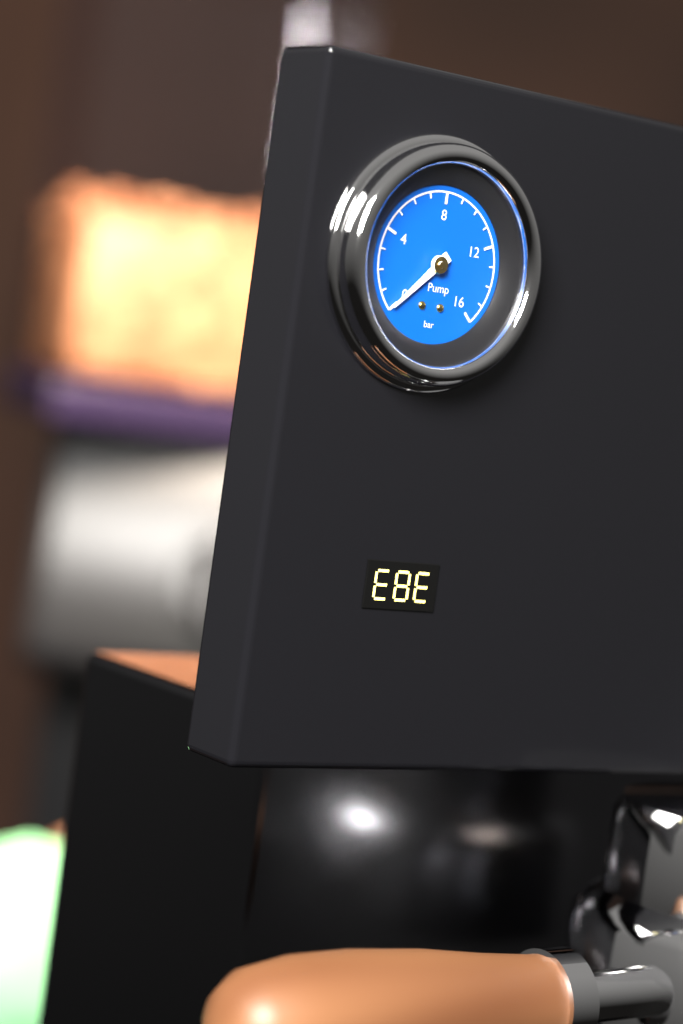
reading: 0 bar
